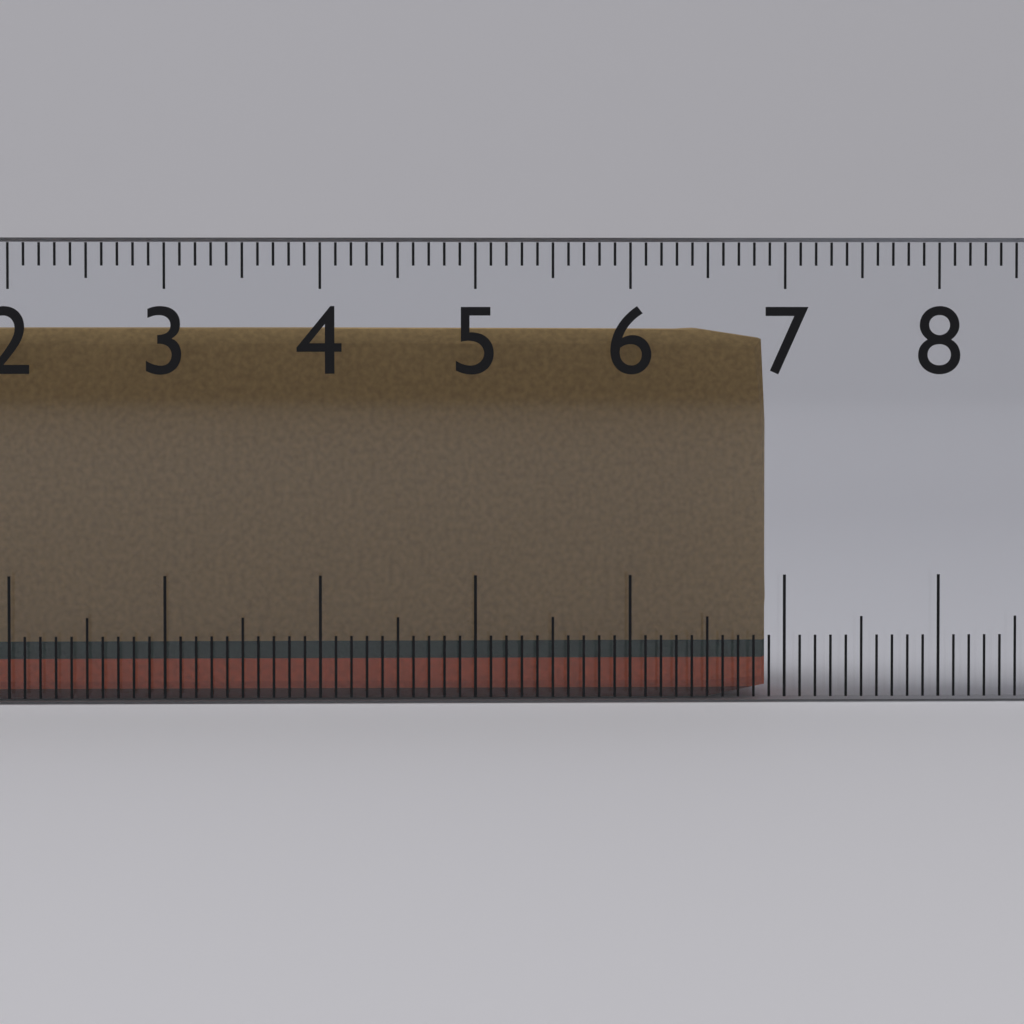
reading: 6.9 cm
